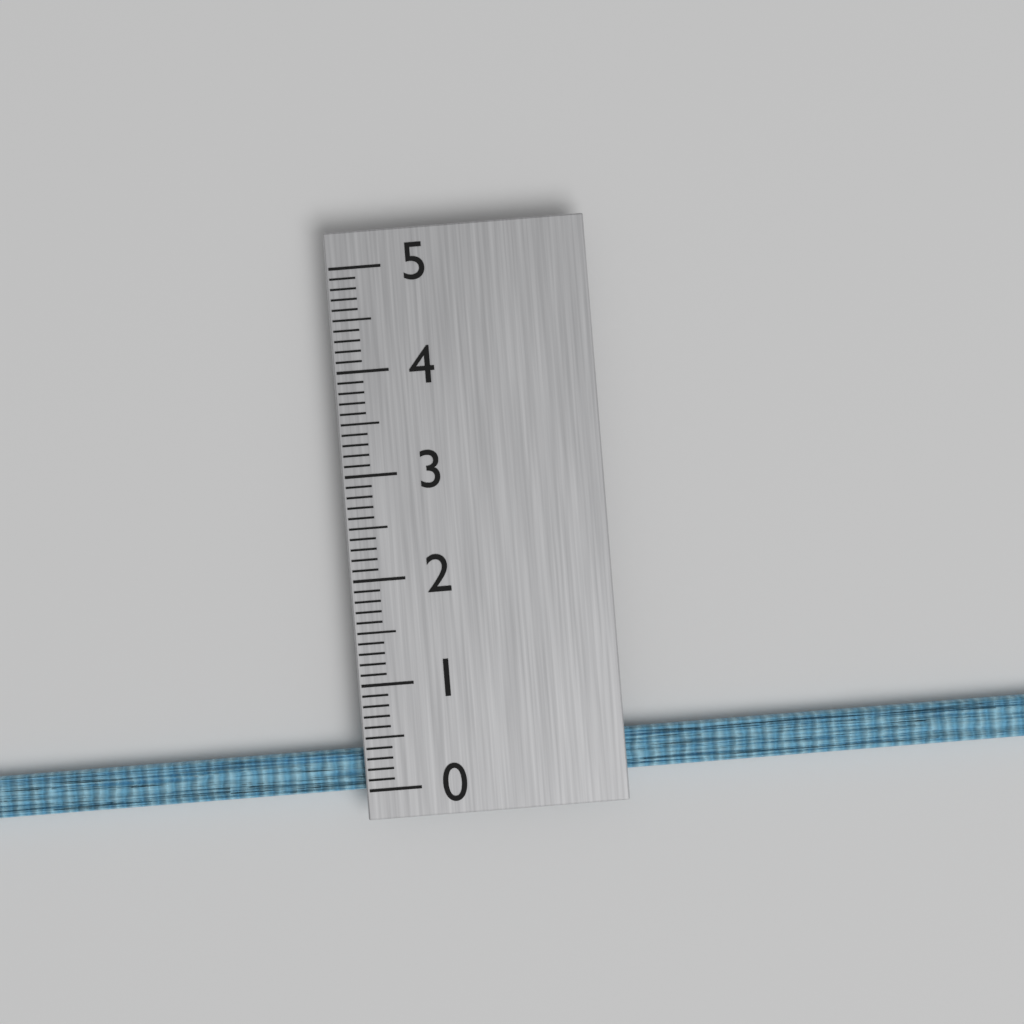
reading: 0.4 (no unit)
